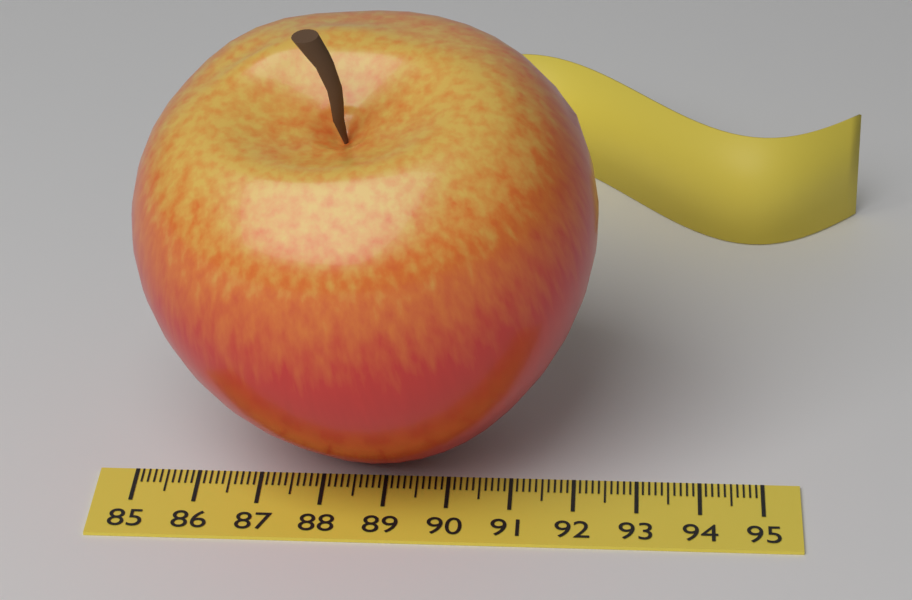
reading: 92.3 (no unit)
